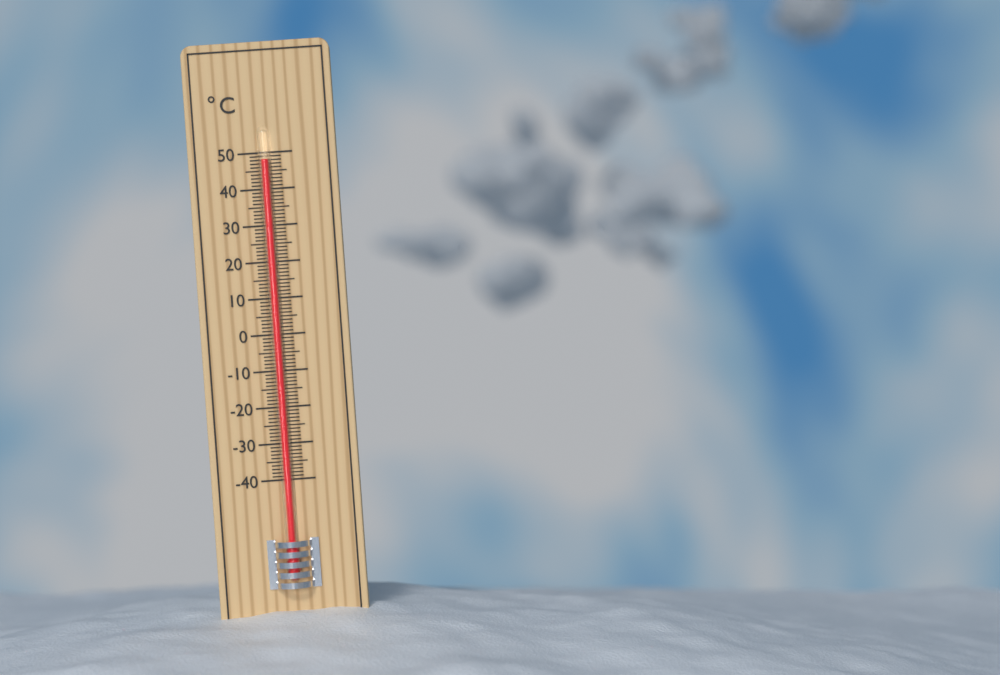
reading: 48 °C
